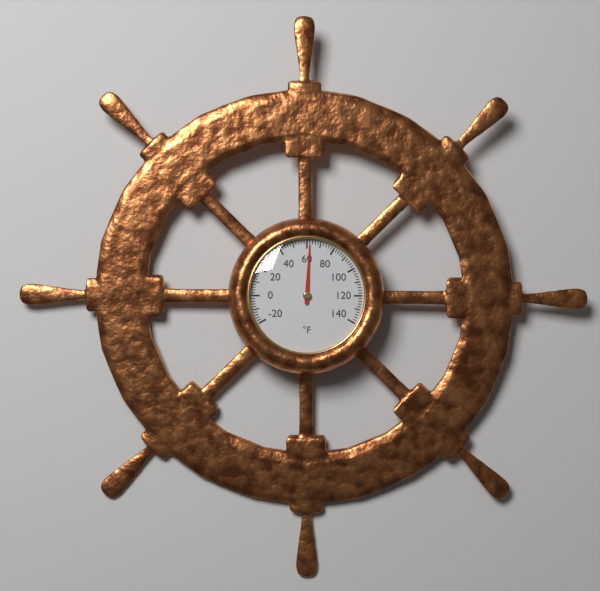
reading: 62 °F
